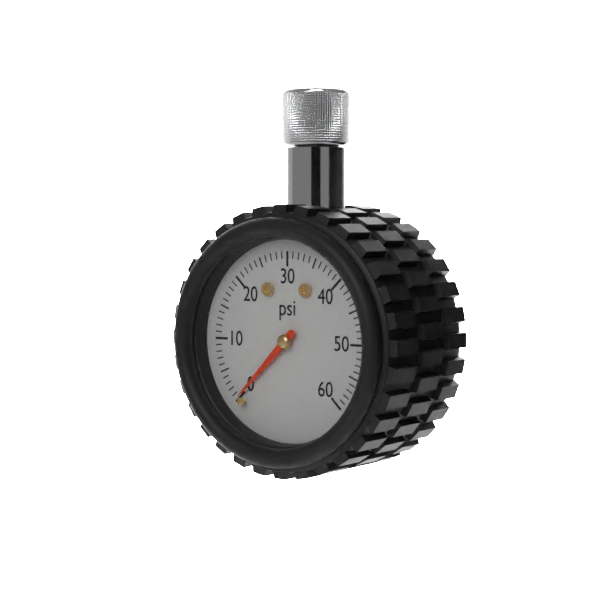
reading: 0 psi
